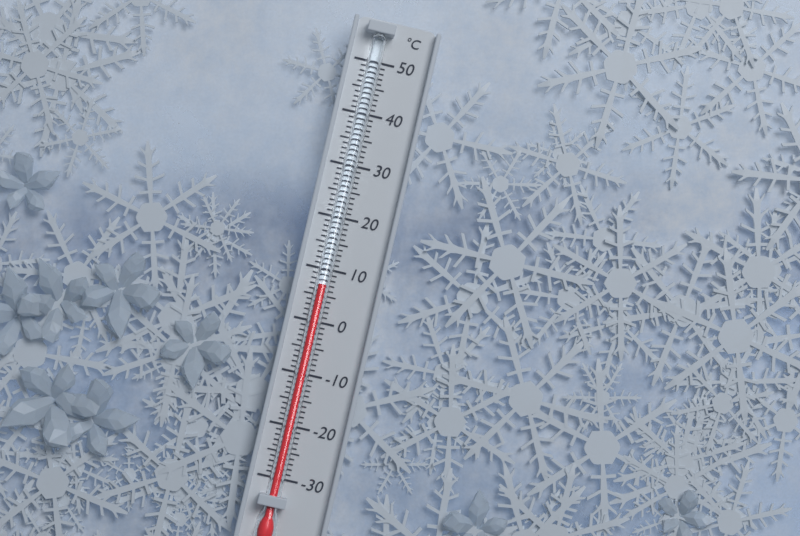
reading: 7 °C
